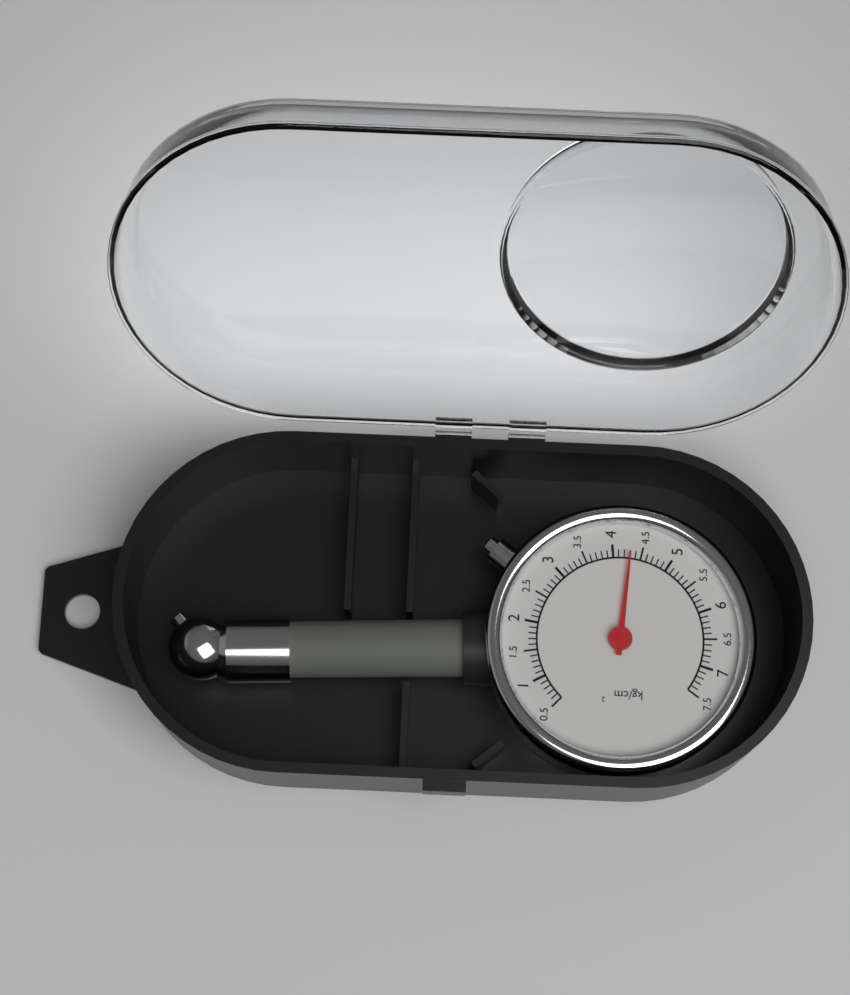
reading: 4.3 kg/cm²
